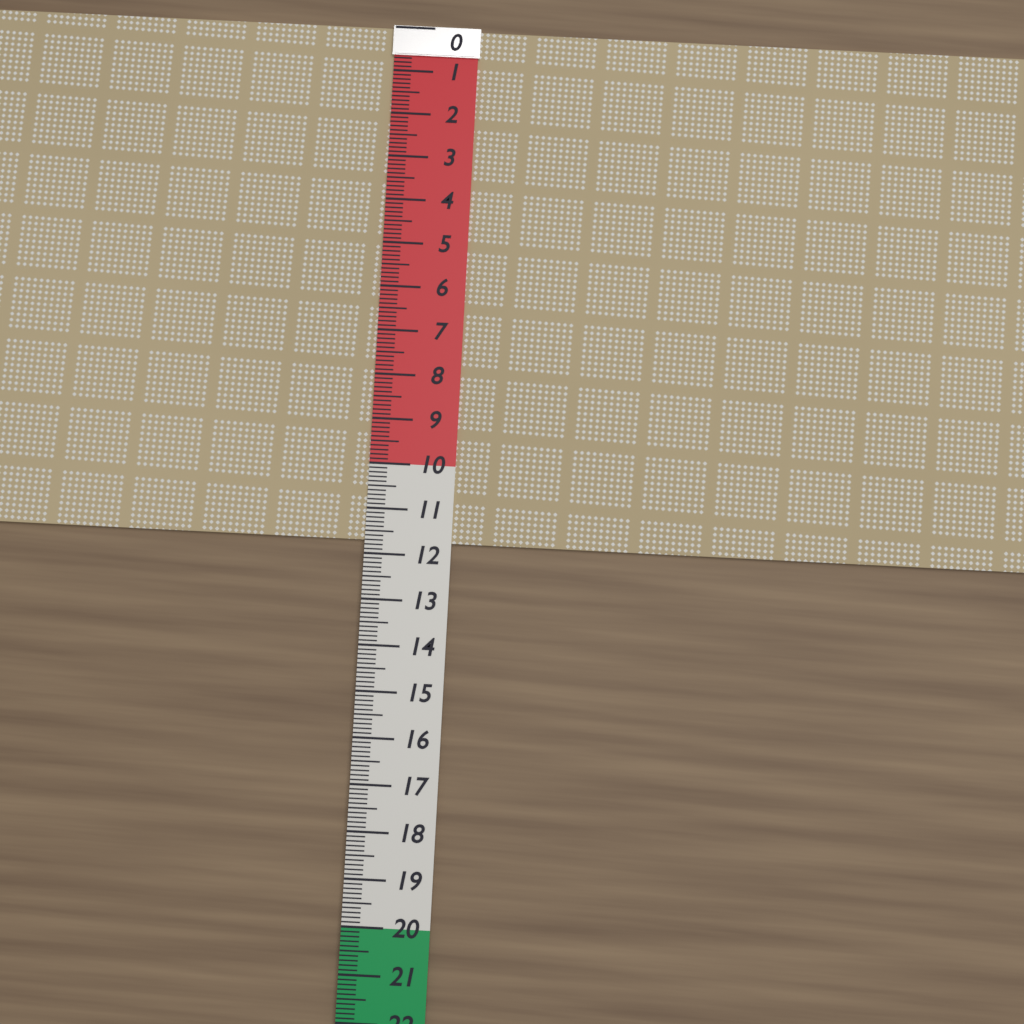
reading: 11.7 (no unit)
